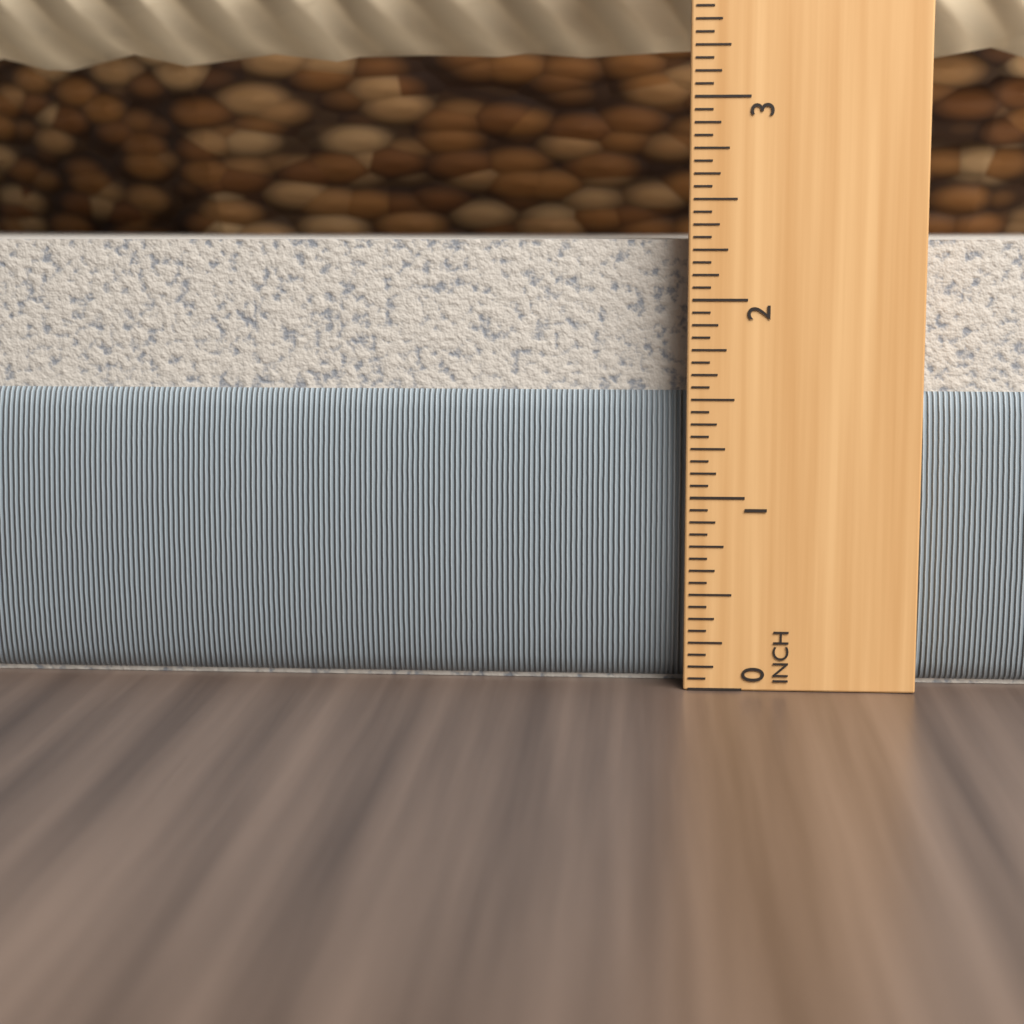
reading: 2.3125 in
